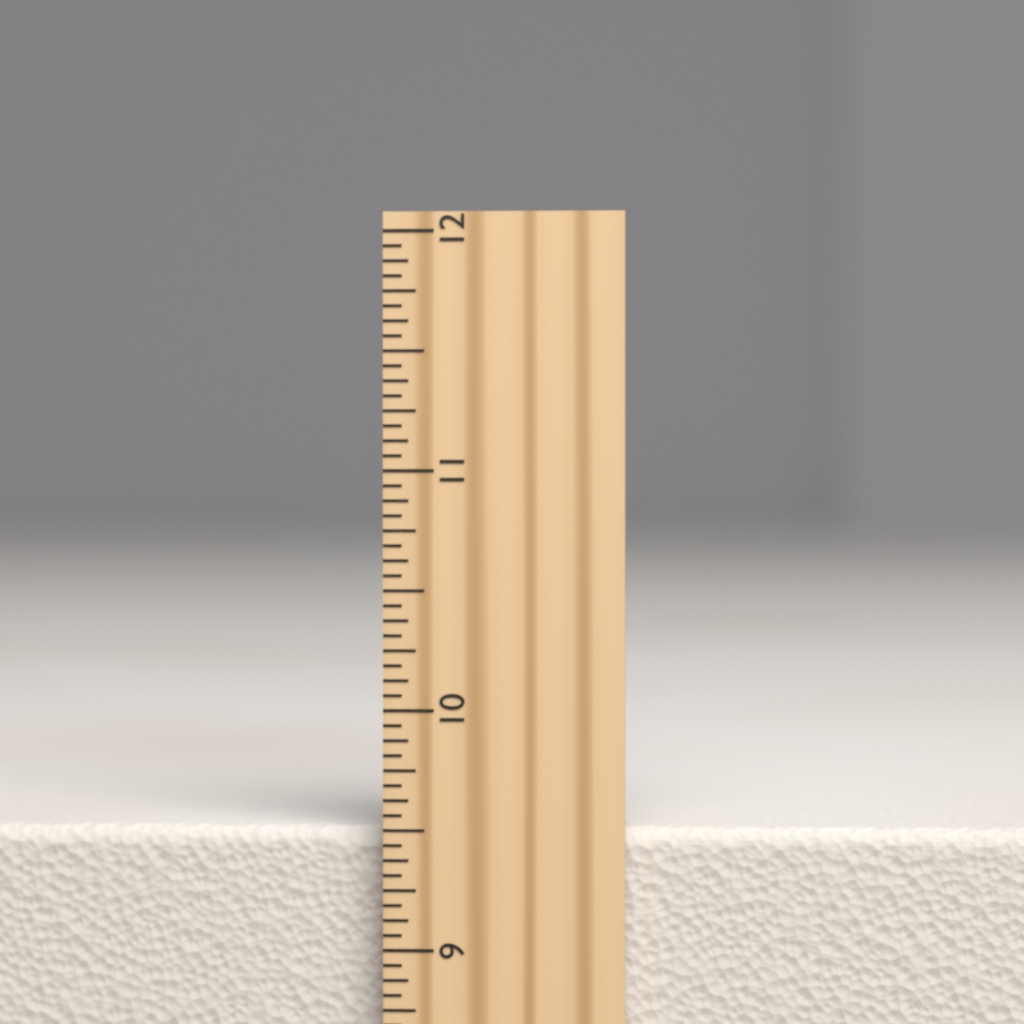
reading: 9.5000 inch
